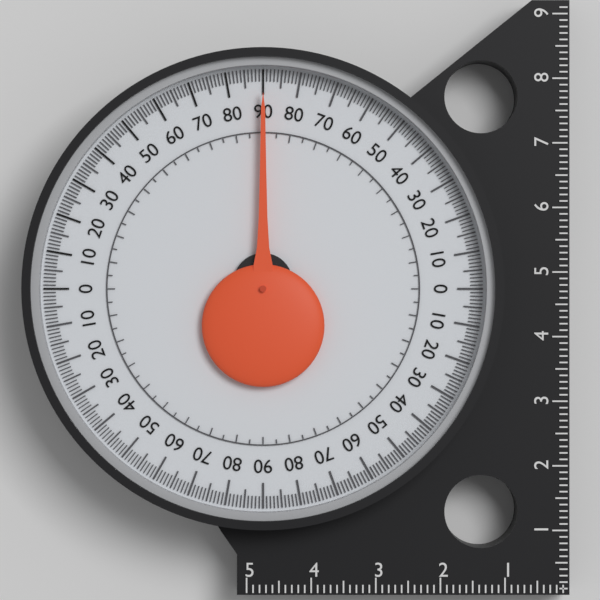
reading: 90 (no unit)
